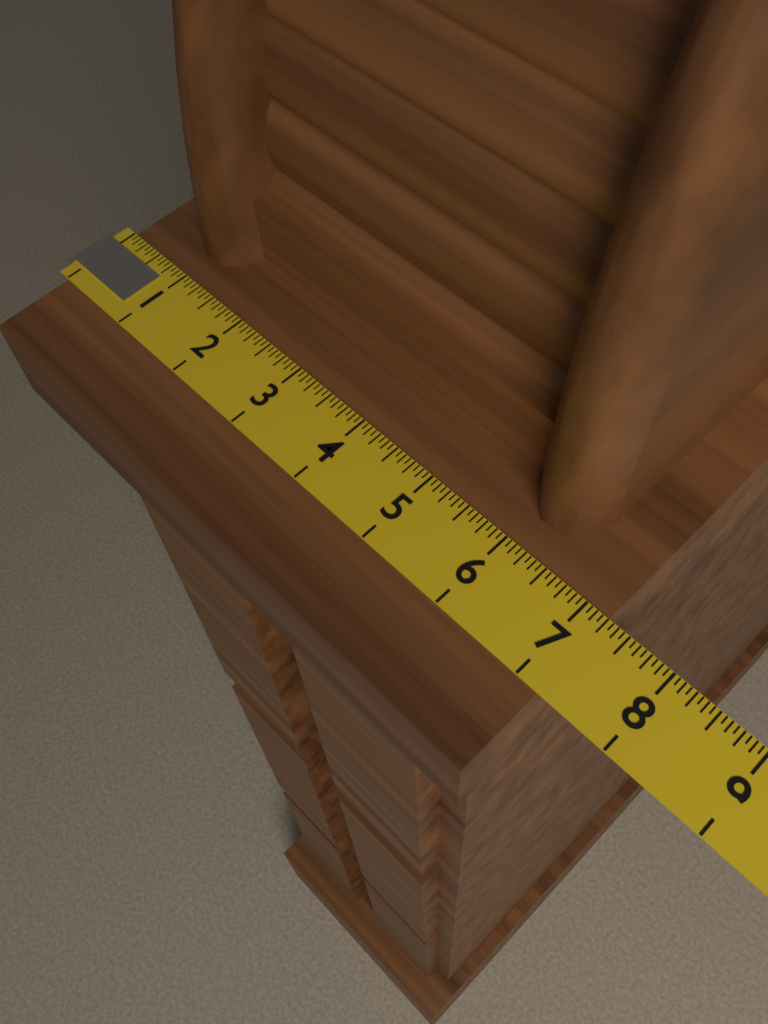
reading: 7.2500 (no unit)
